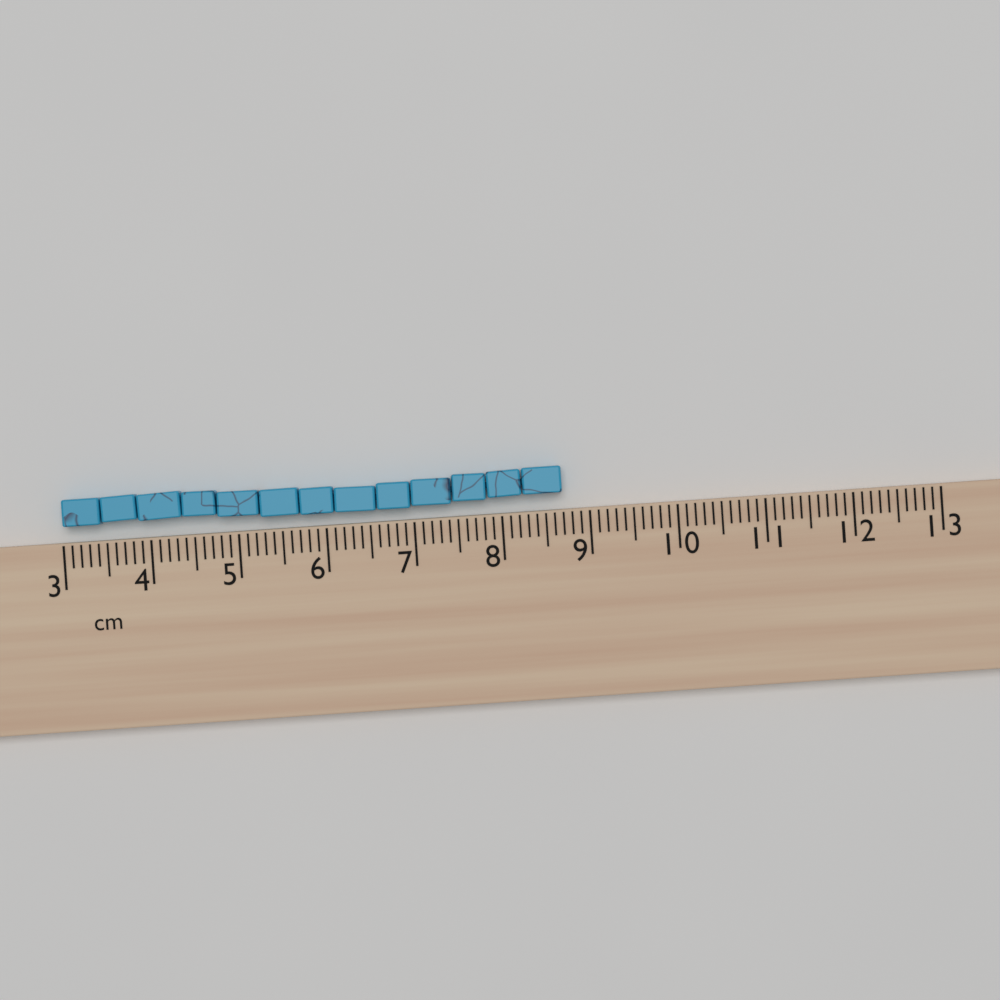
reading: 8.7 cm
